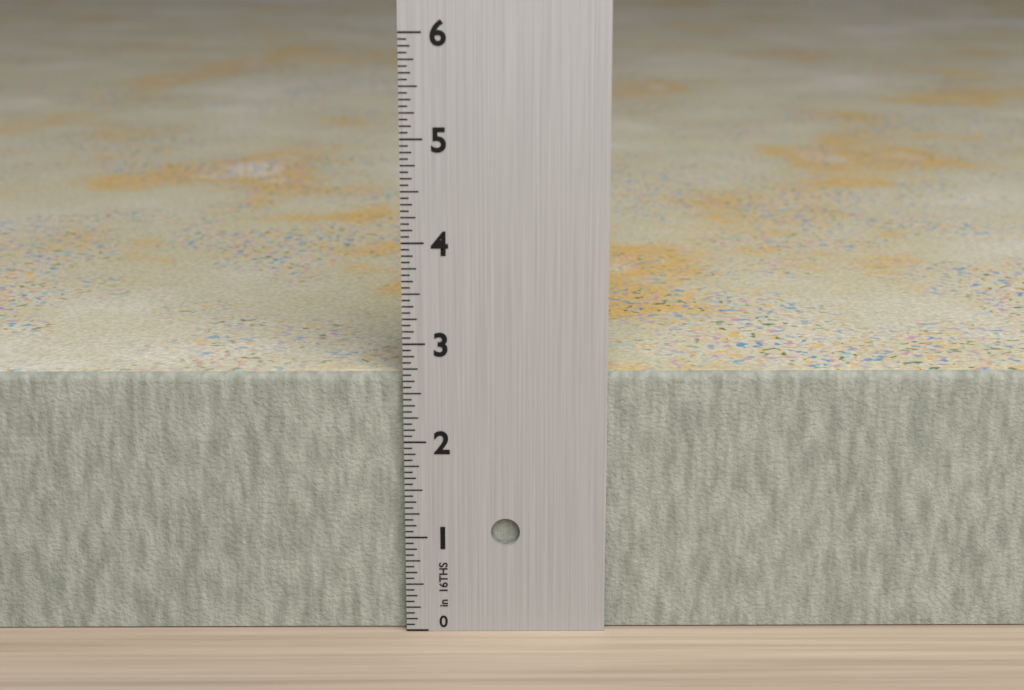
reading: 2.6875 in
